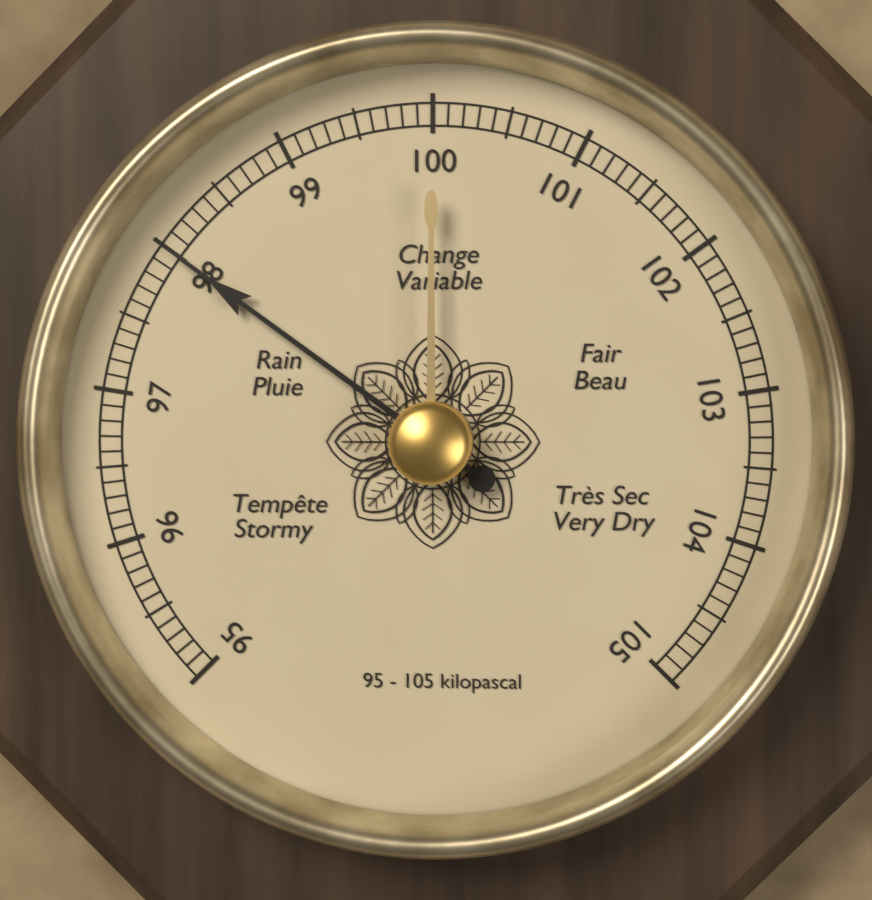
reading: 98.0 kPa
